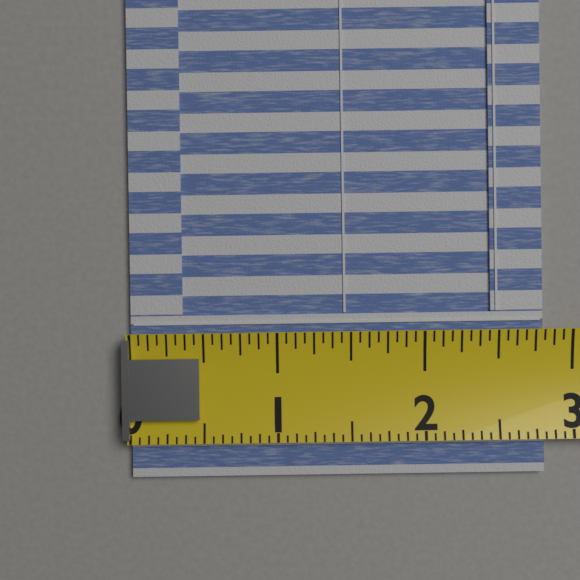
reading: 2.8125 (no unit)
